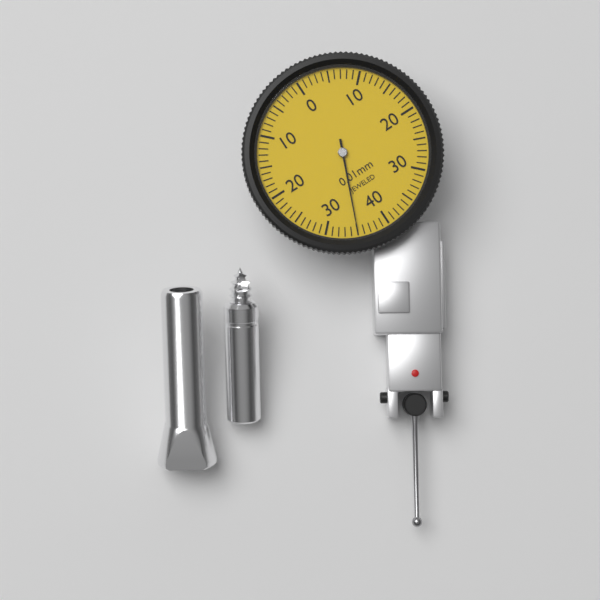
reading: 0.35 mm
